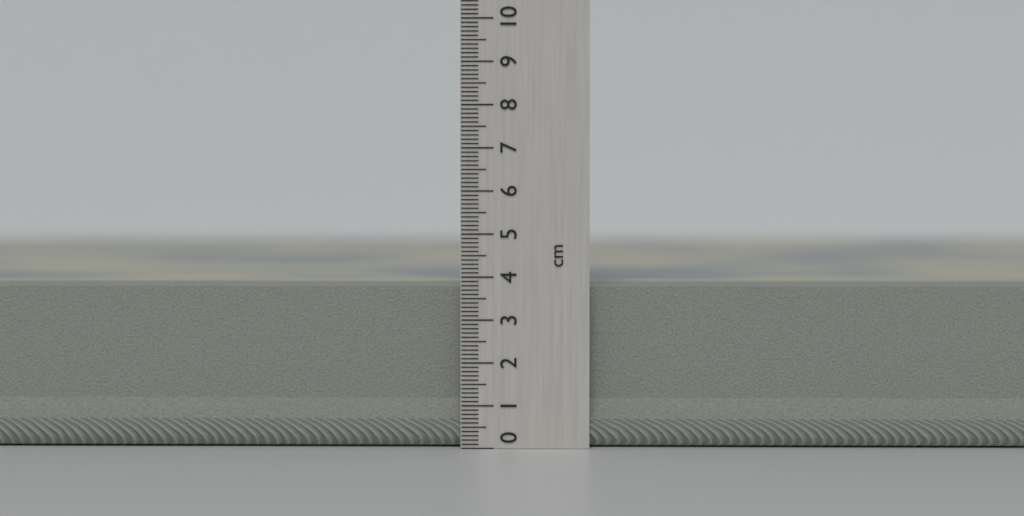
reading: 3.8 cm
